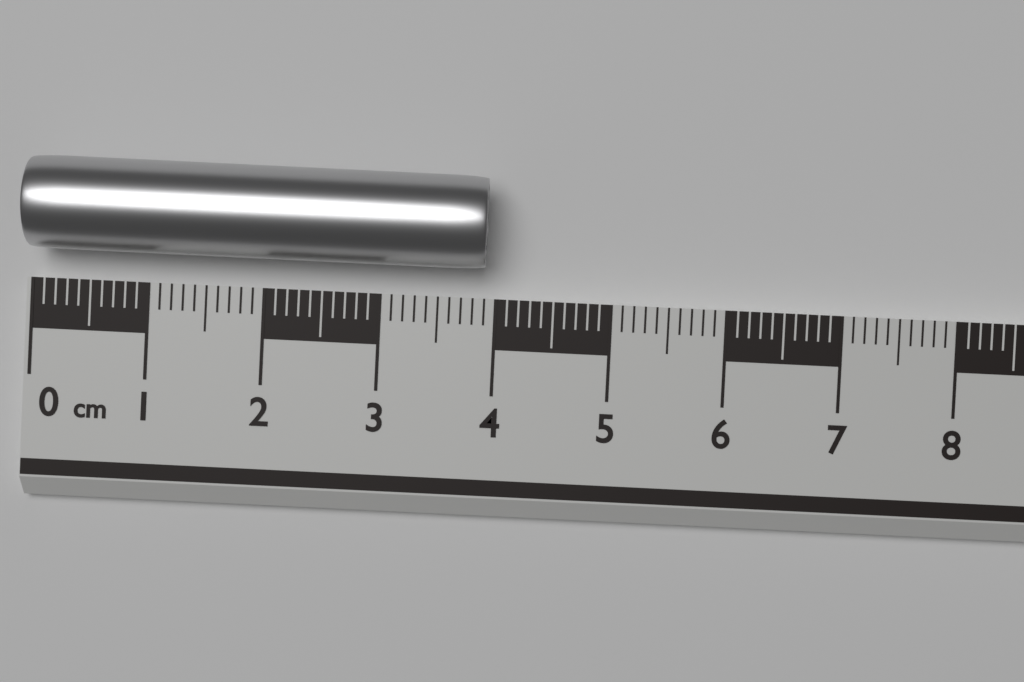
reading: 3.9 cm
